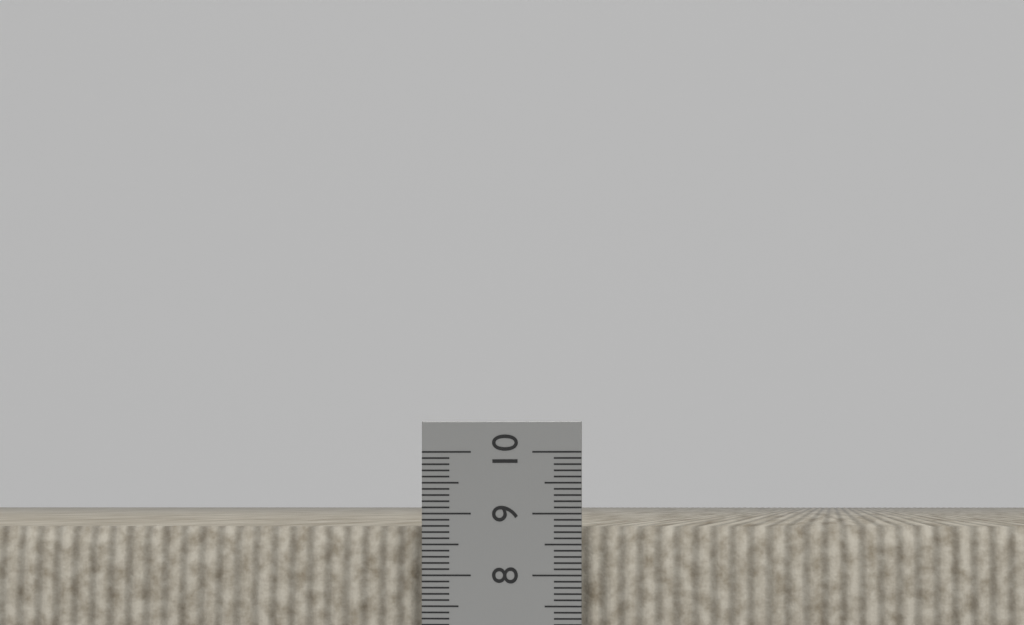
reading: 8.8 cm
